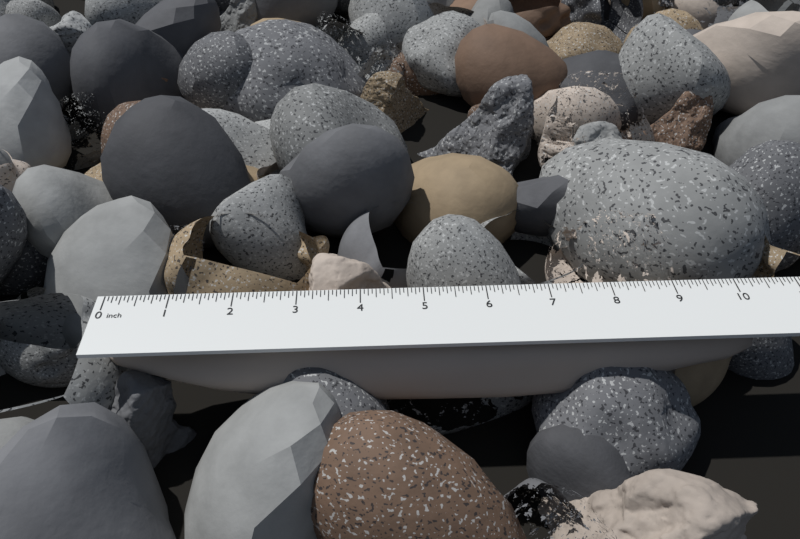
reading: 10.3125 in
